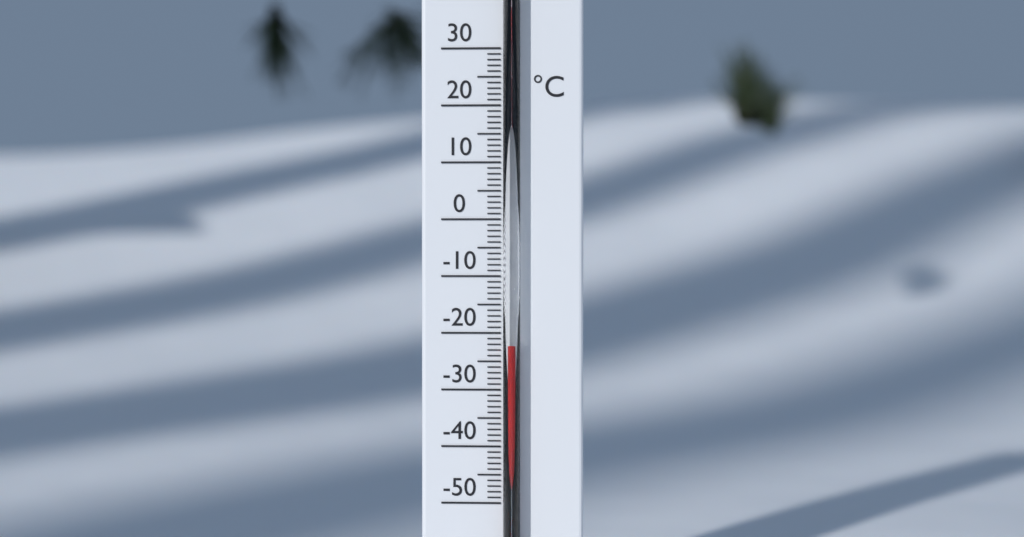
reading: -22 °C
